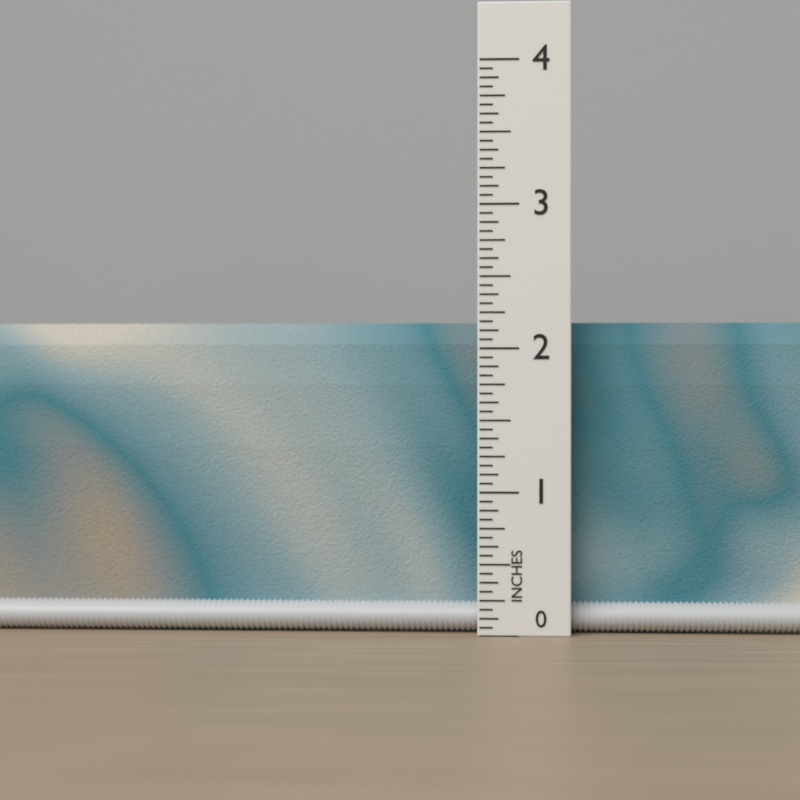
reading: 2.1875 in
